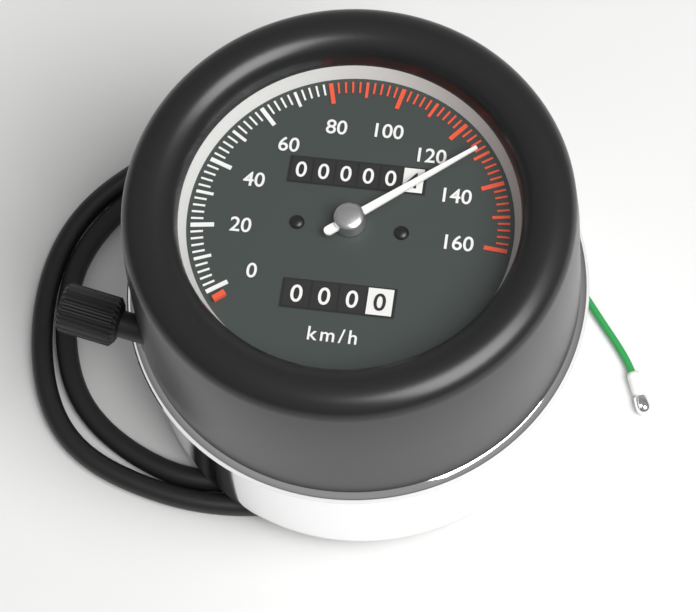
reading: 128 km/h
